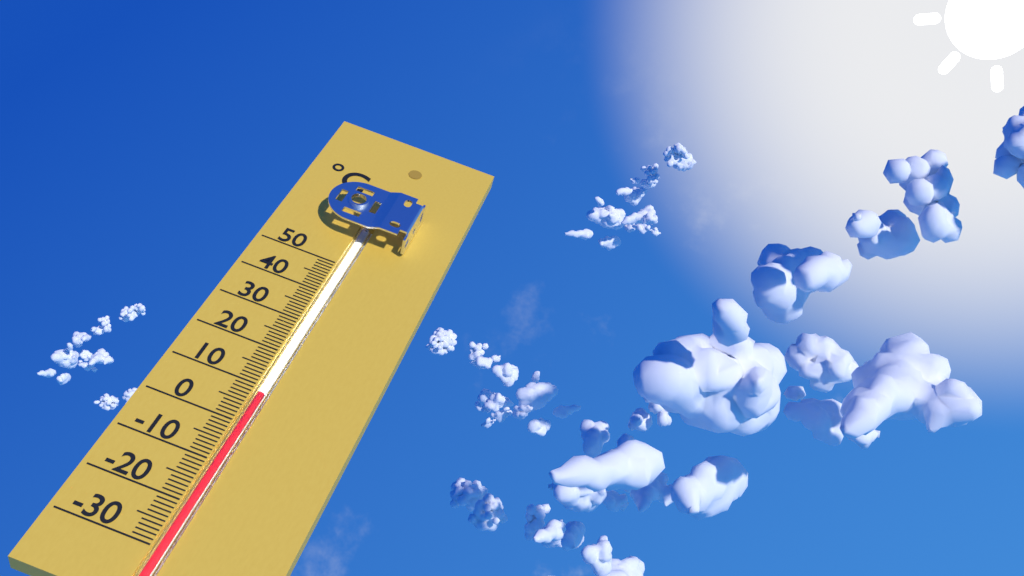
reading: 8 °C
